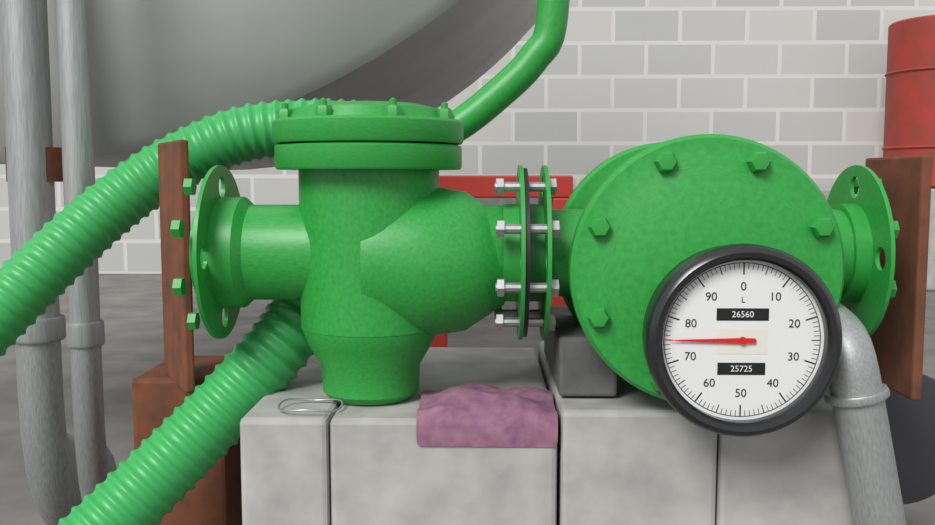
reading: 75 L
